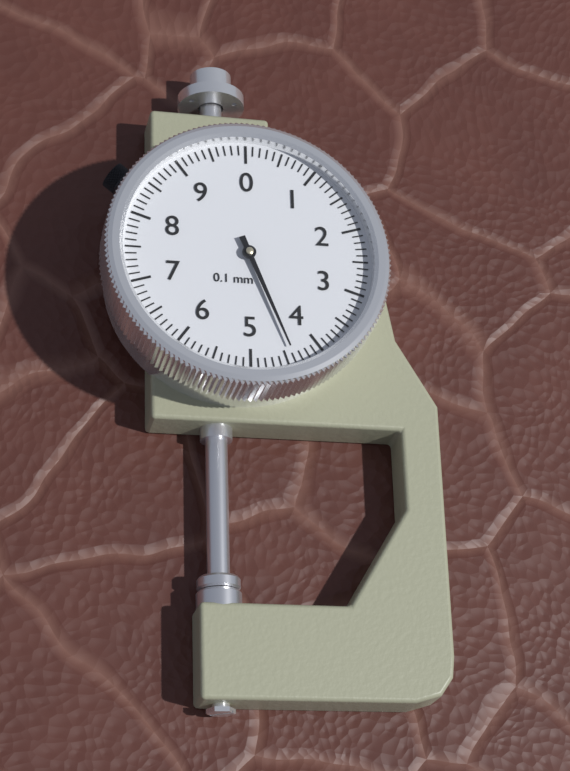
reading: 4.4 mm
